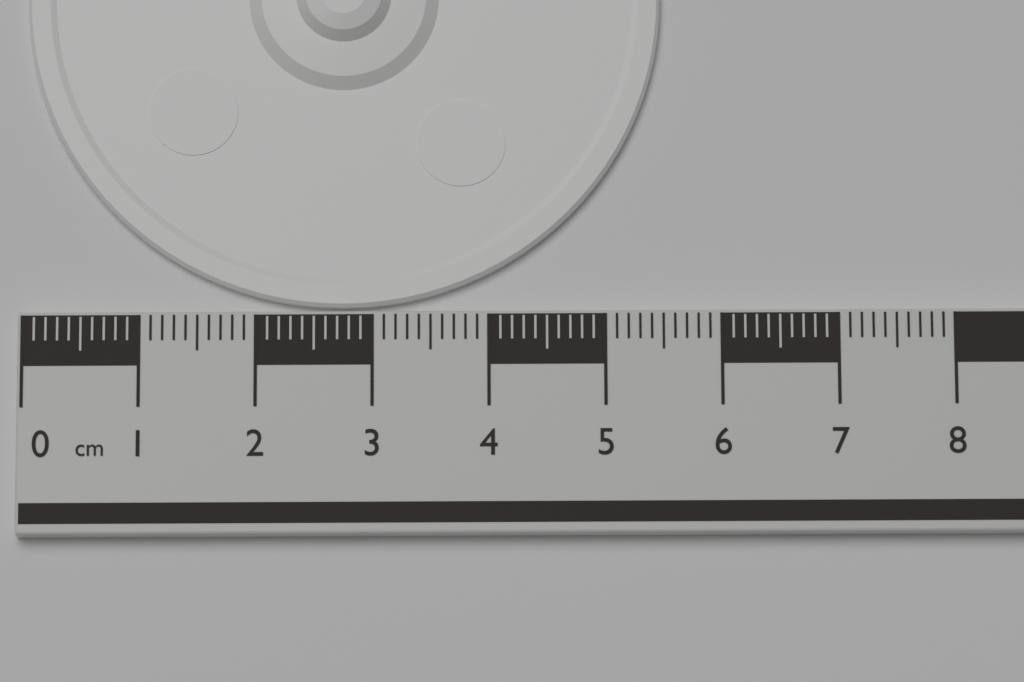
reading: 5.5 cm
